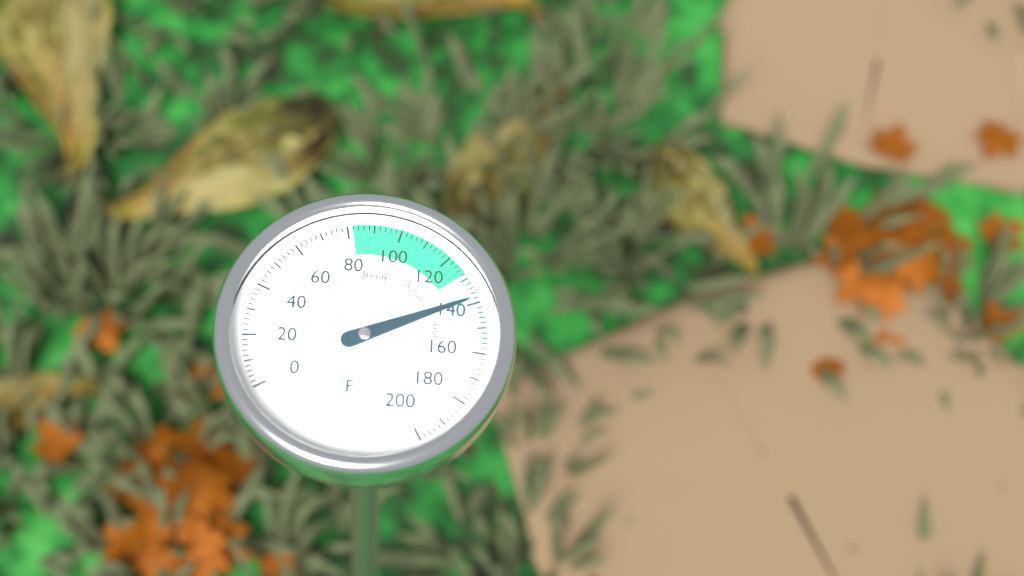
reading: 138 °F
